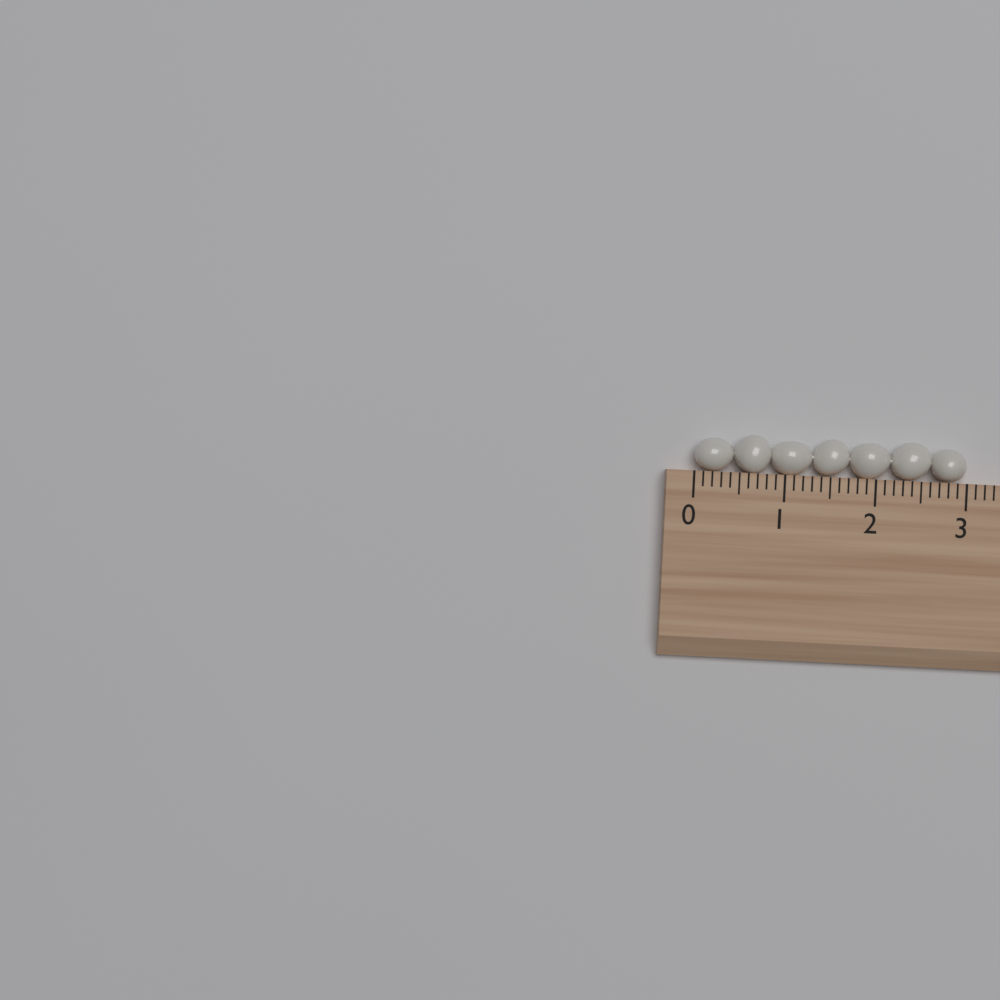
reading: 3.0 (no unit)
